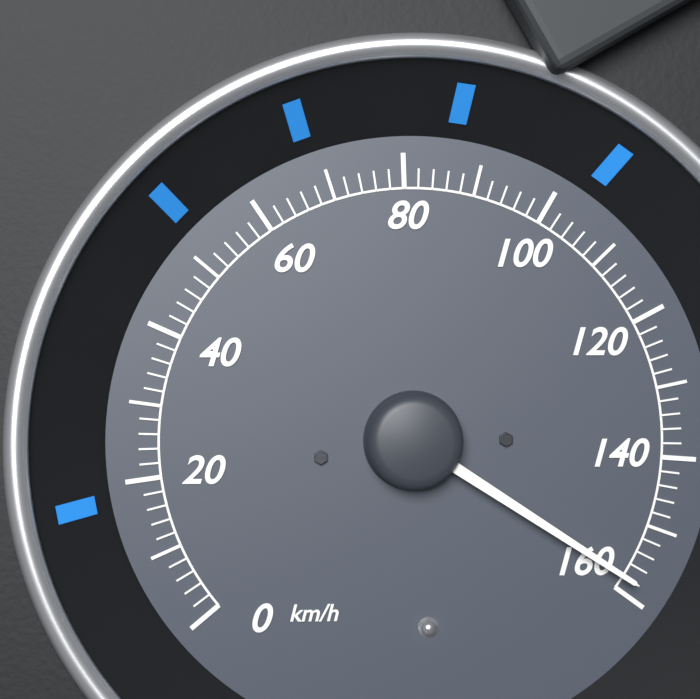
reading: 158 km/h
